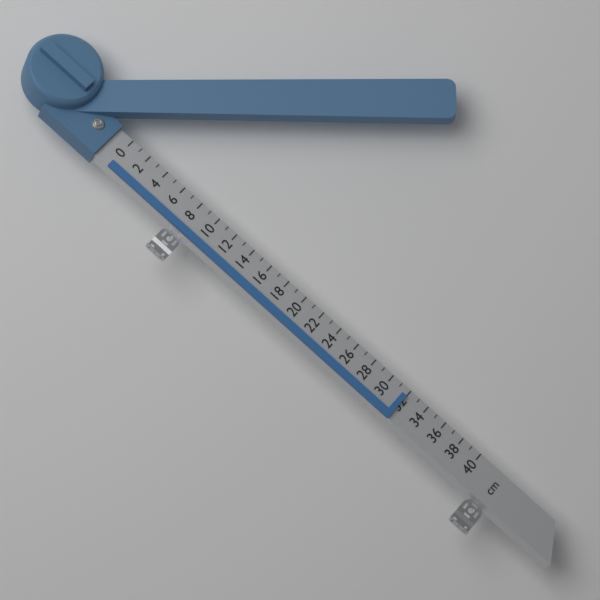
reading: 32 cm
